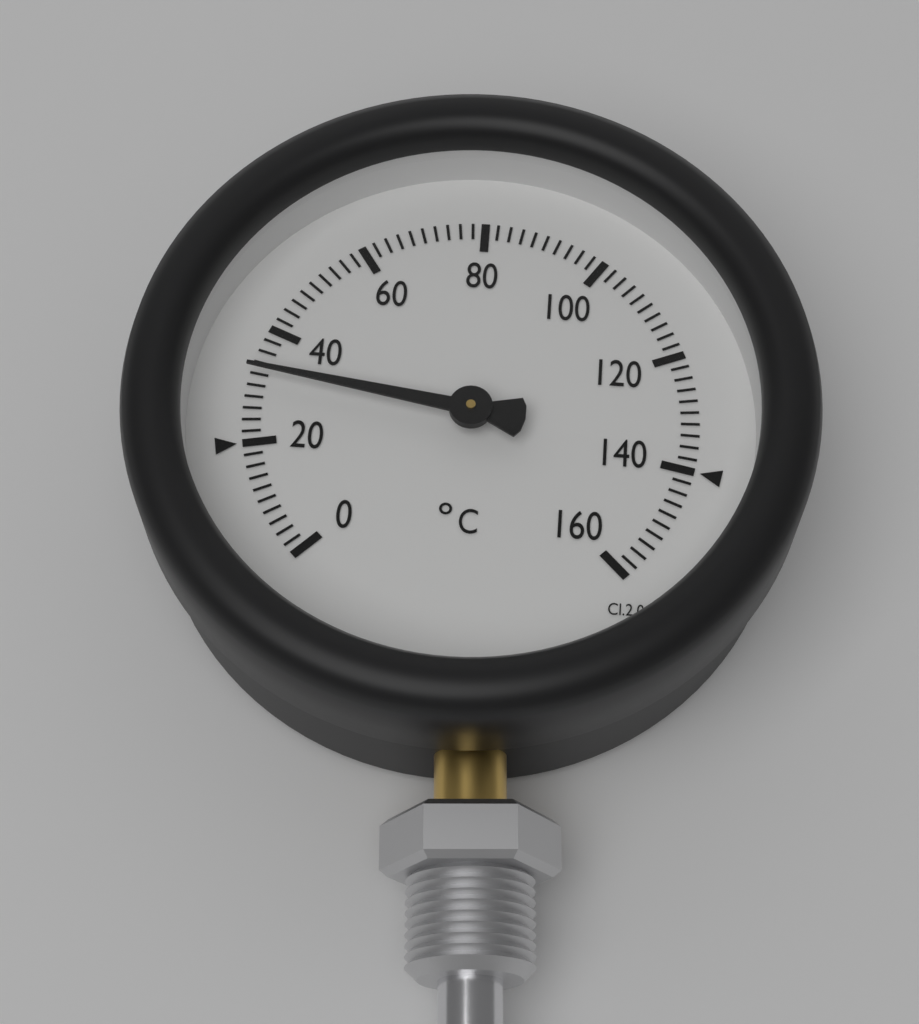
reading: 32 °C
